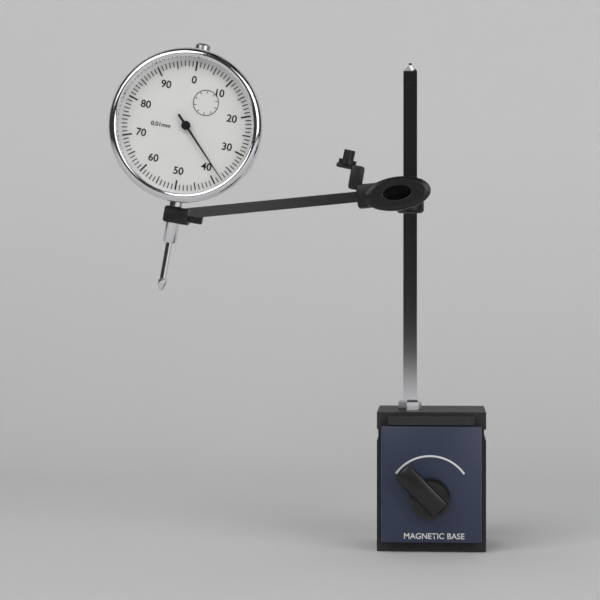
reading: 0.38 mm
